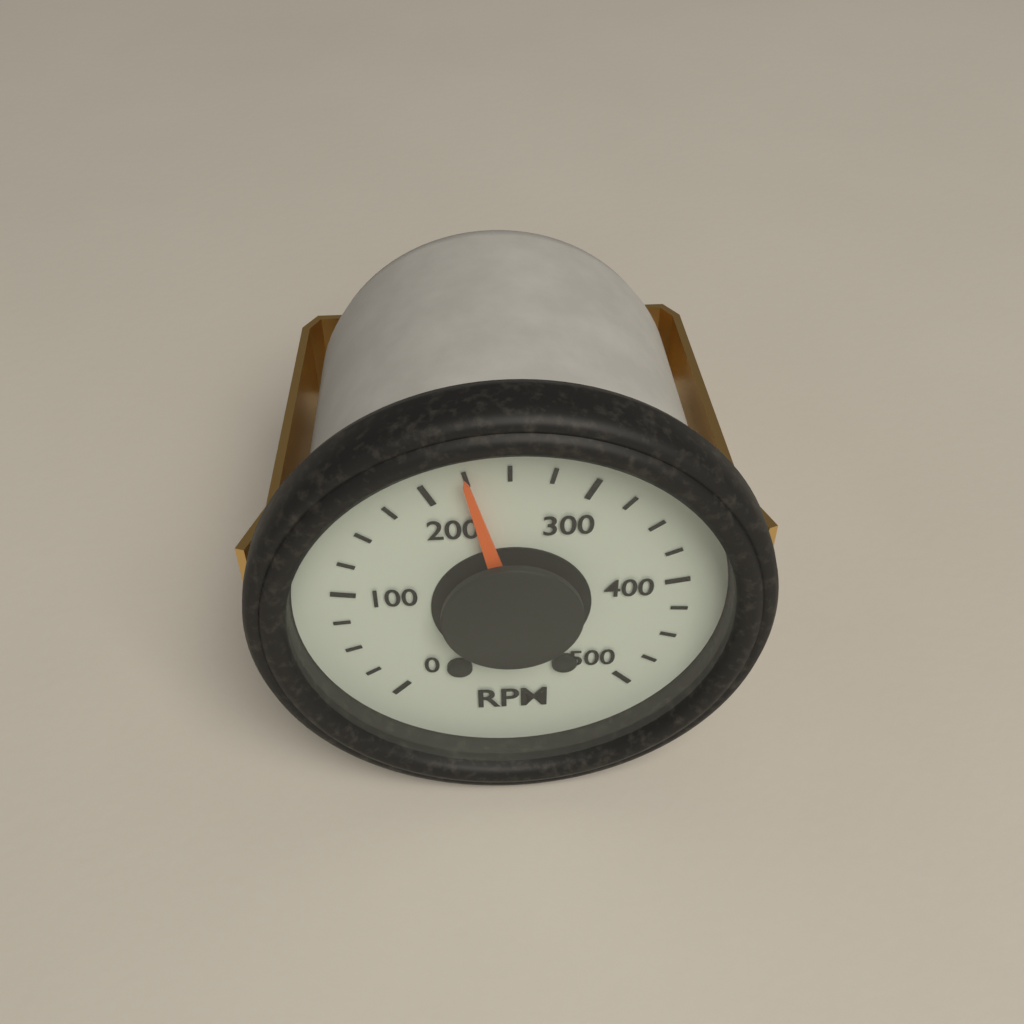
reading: 225 RPM
